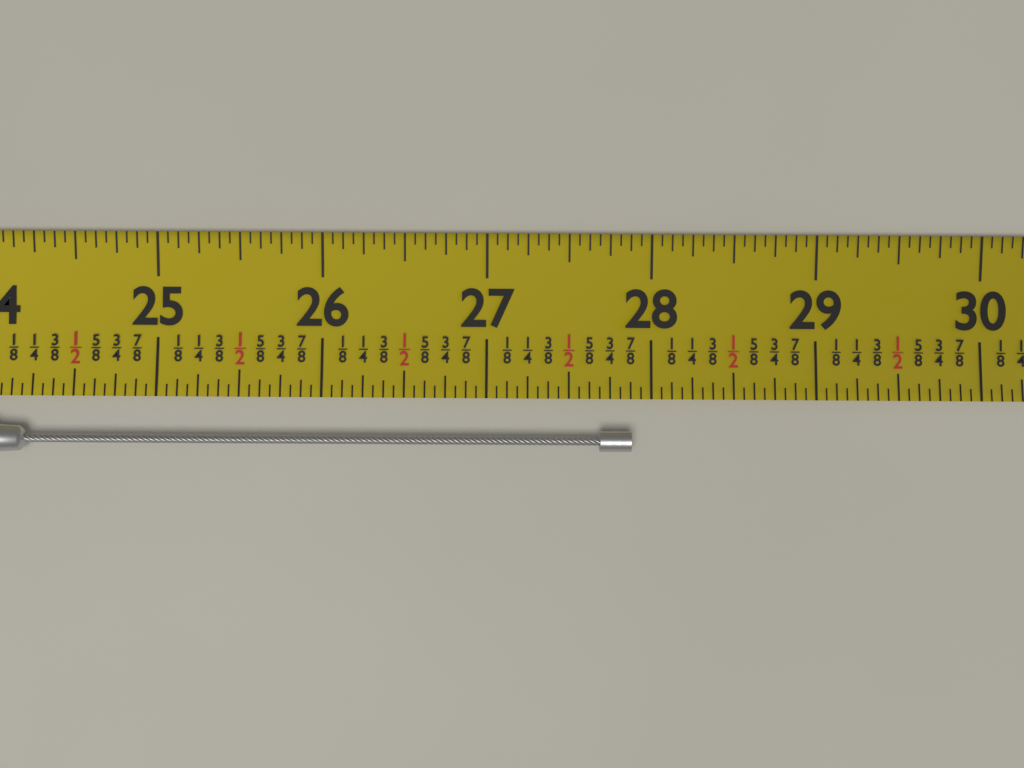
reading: 27.8750 (no unit)
